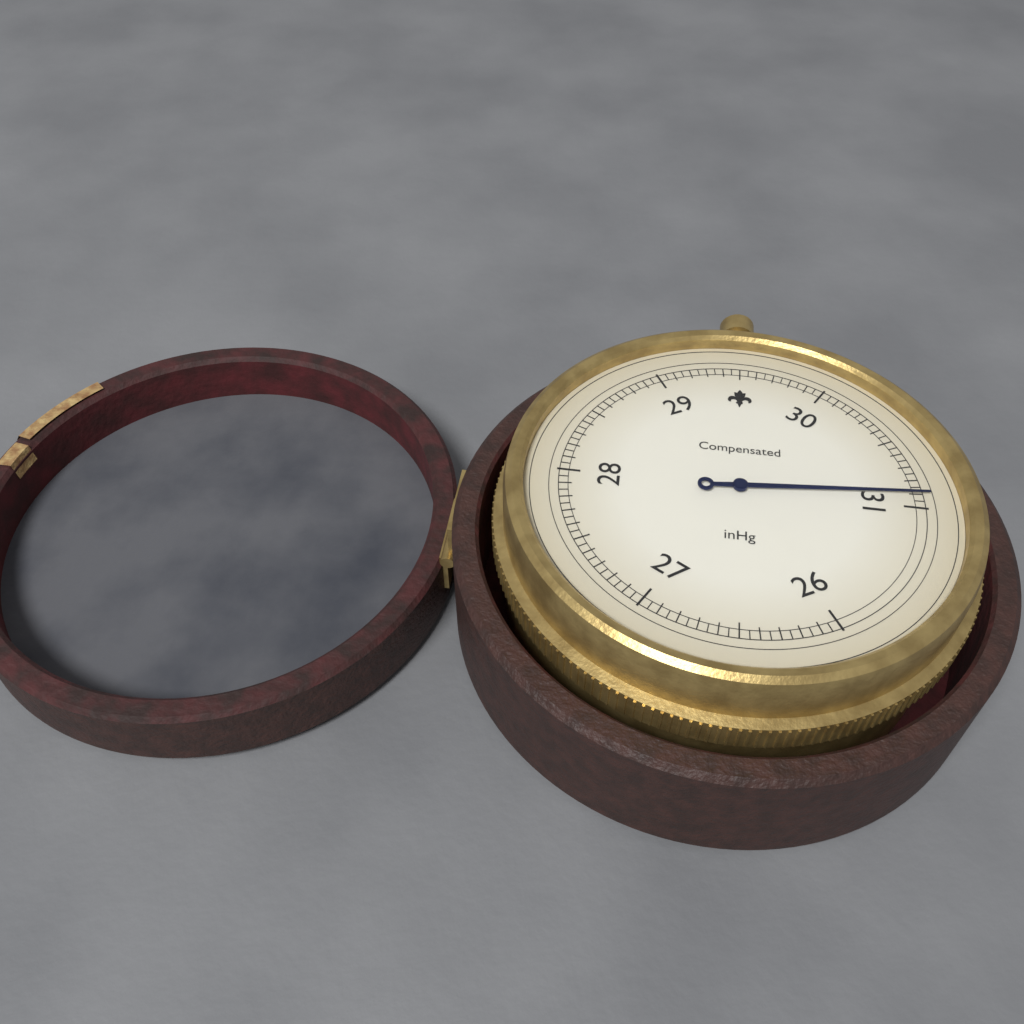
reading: 30.90 inHg
